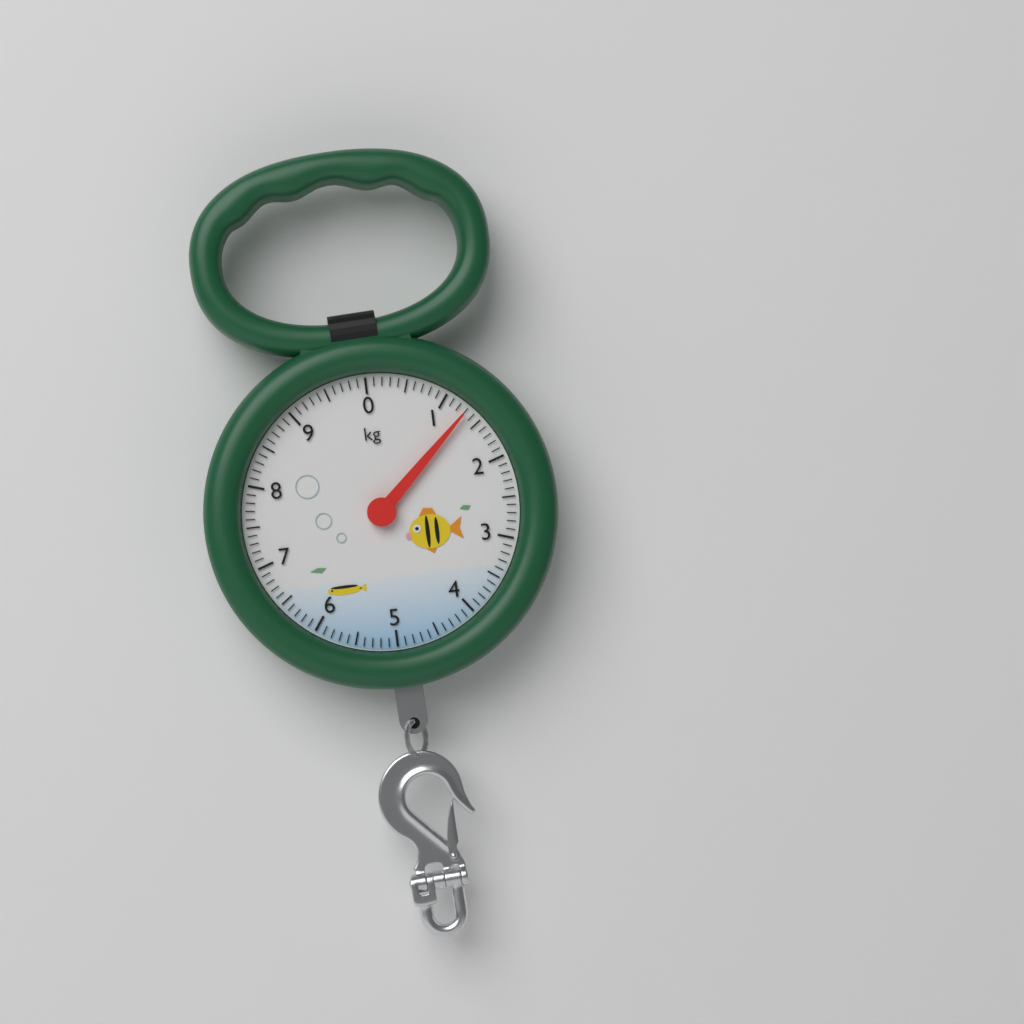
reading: 1.3 kg
